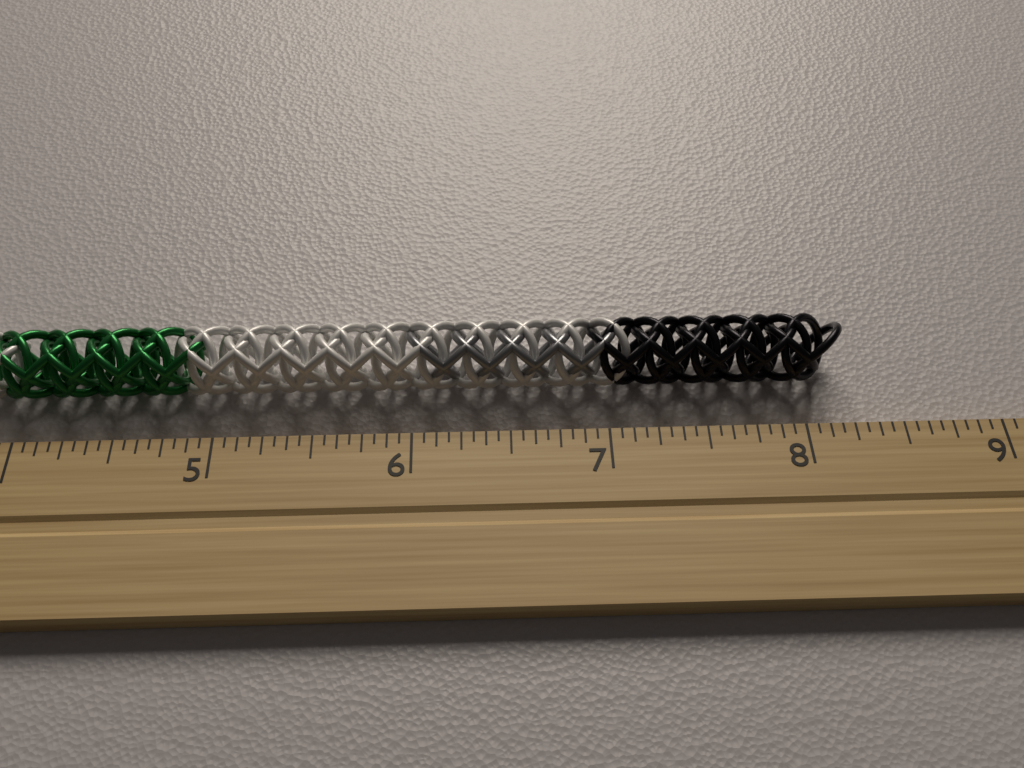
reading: 8.2500 inch
